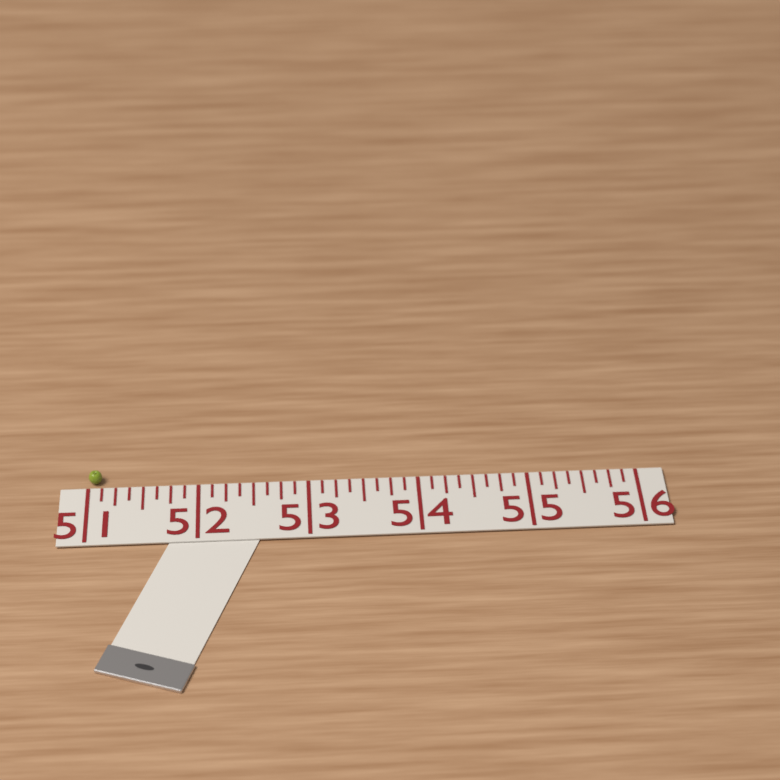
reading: 51.125 (no unit)
